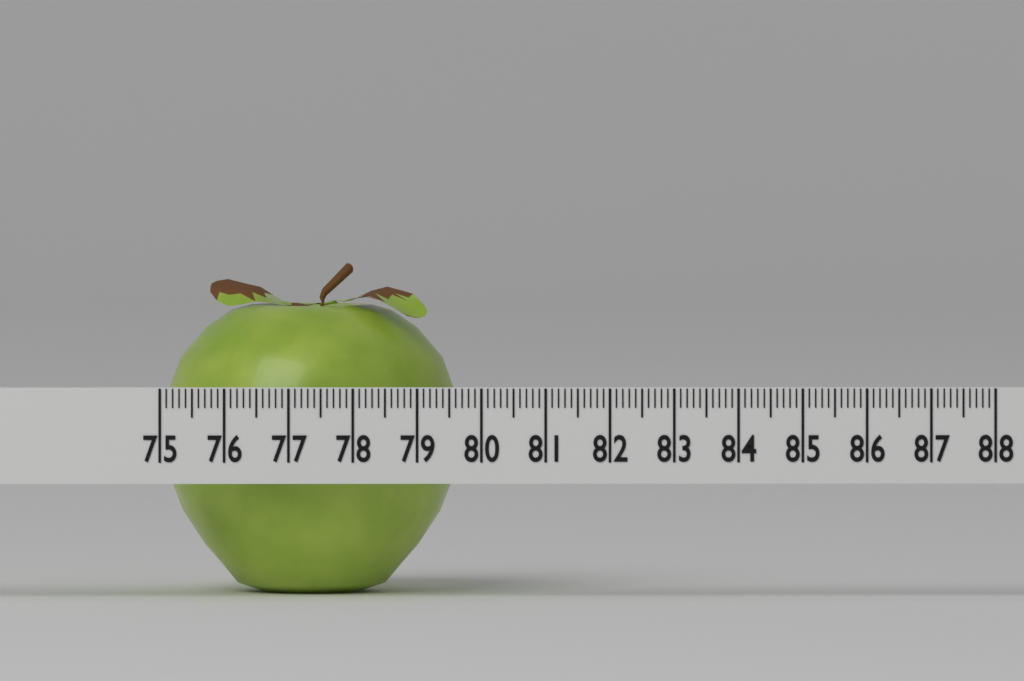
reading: 79.7 (no unit)
